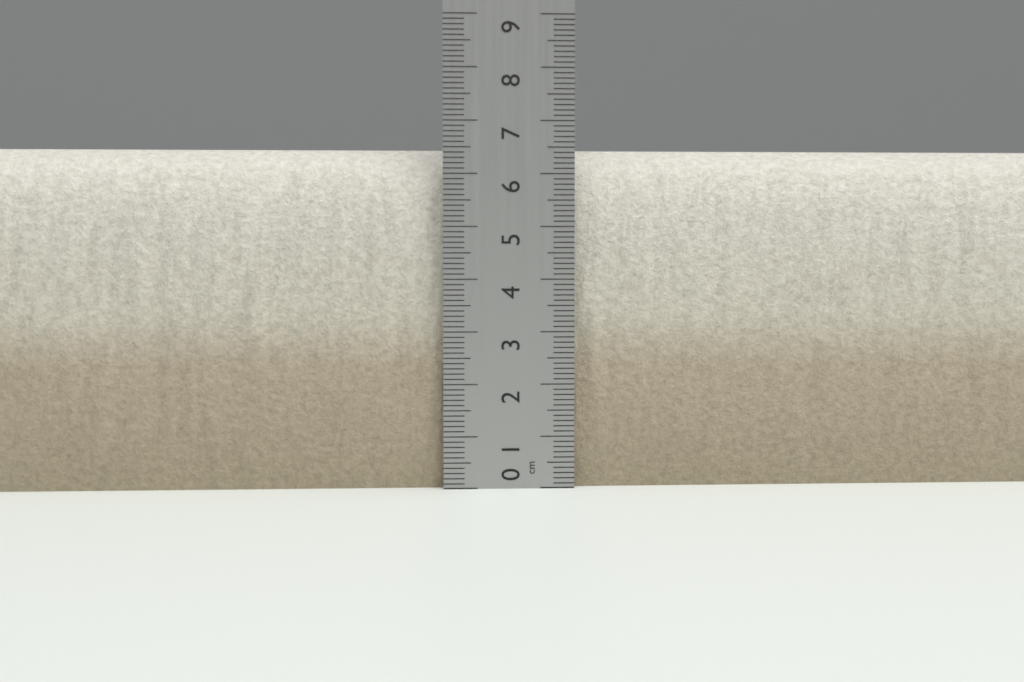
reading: 6.5 cm
